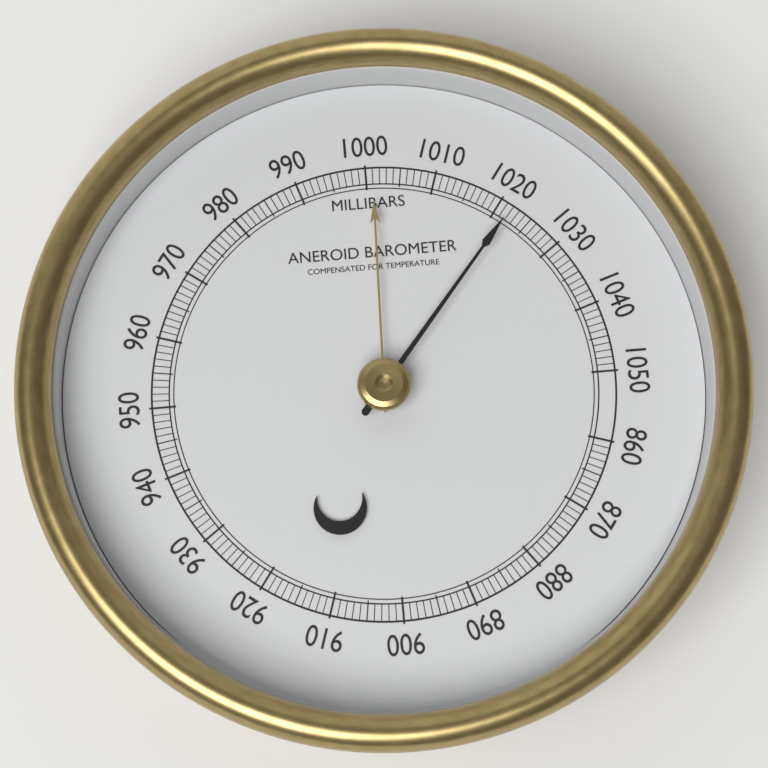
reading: 1022 mbar
